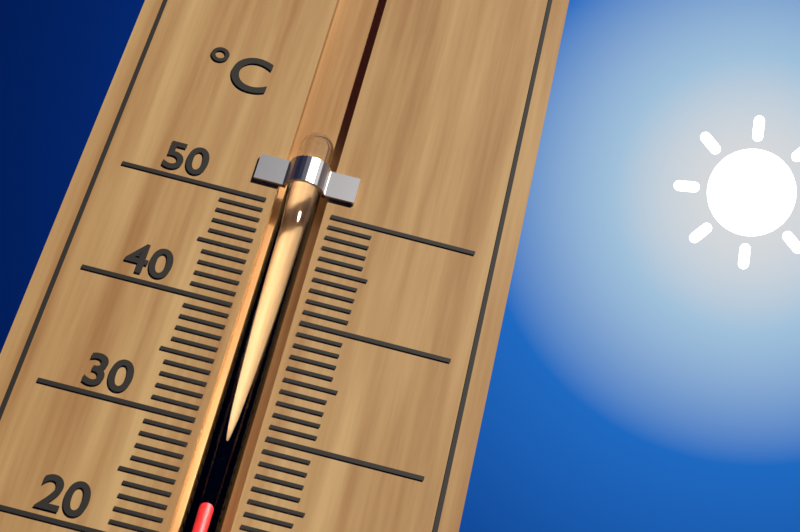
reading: 24 °C
